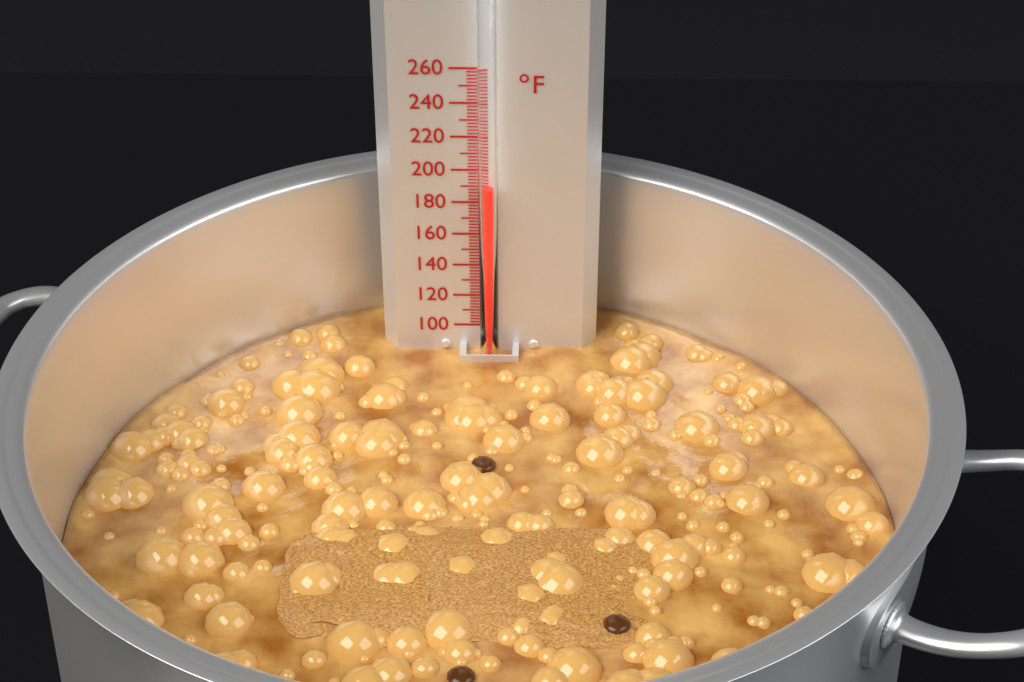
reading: 192 °F
